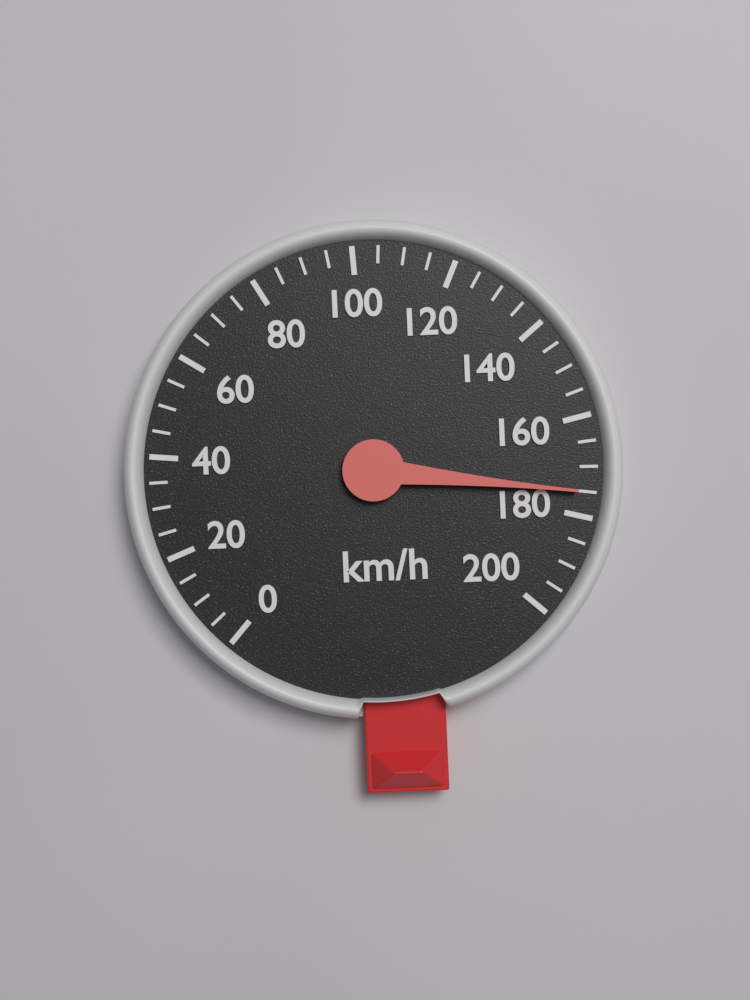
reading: 175 km/h
